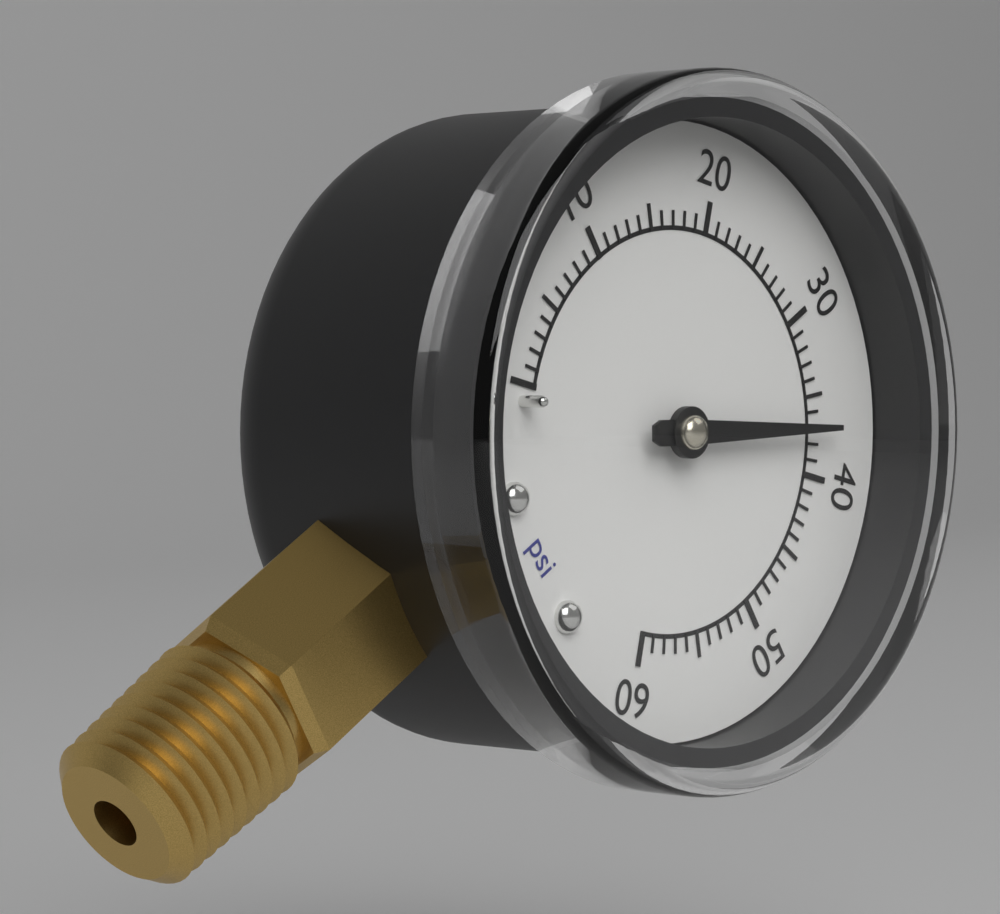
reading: 37 psi
